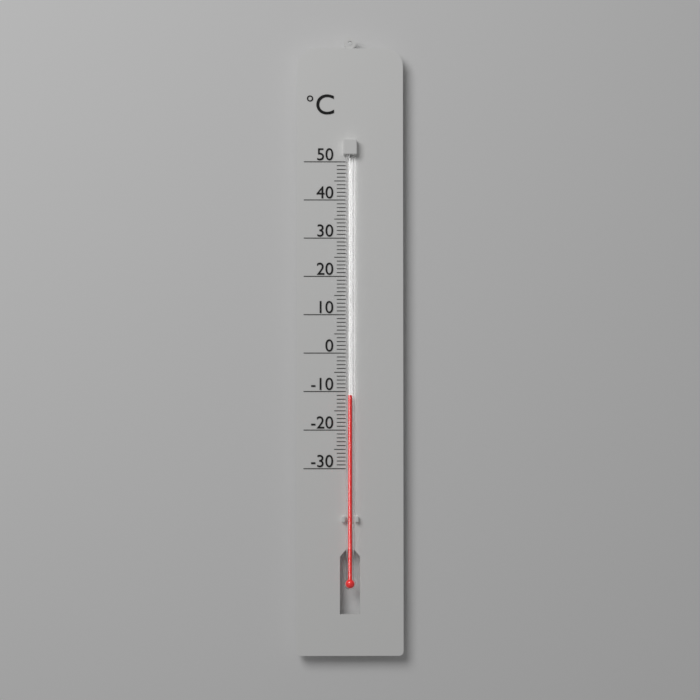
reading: -11 °C
